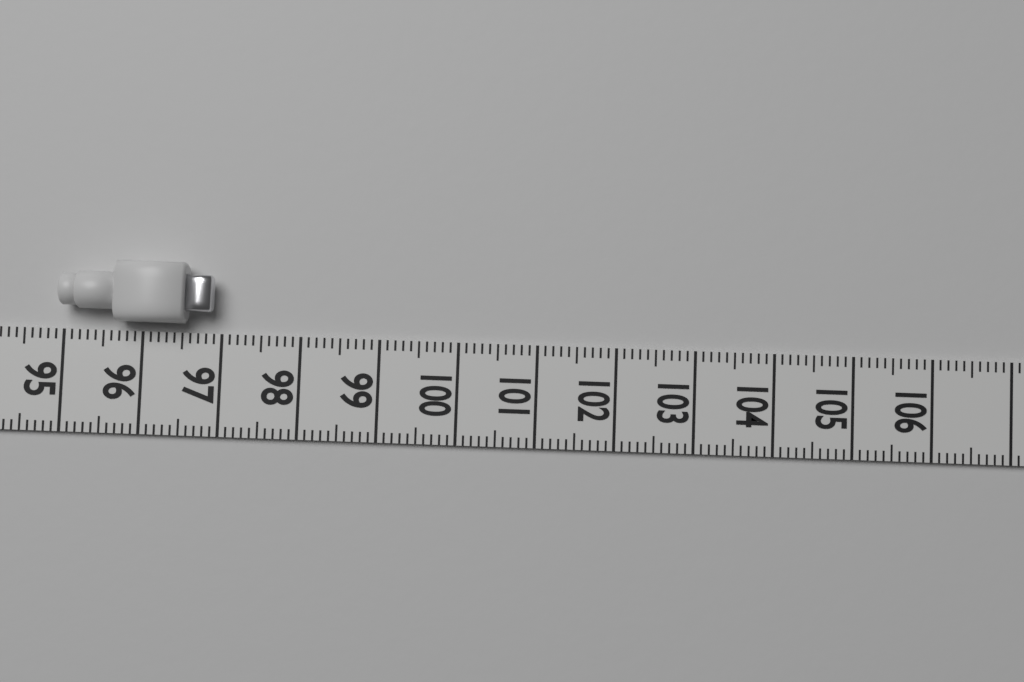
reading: 96.9 (no unit)
